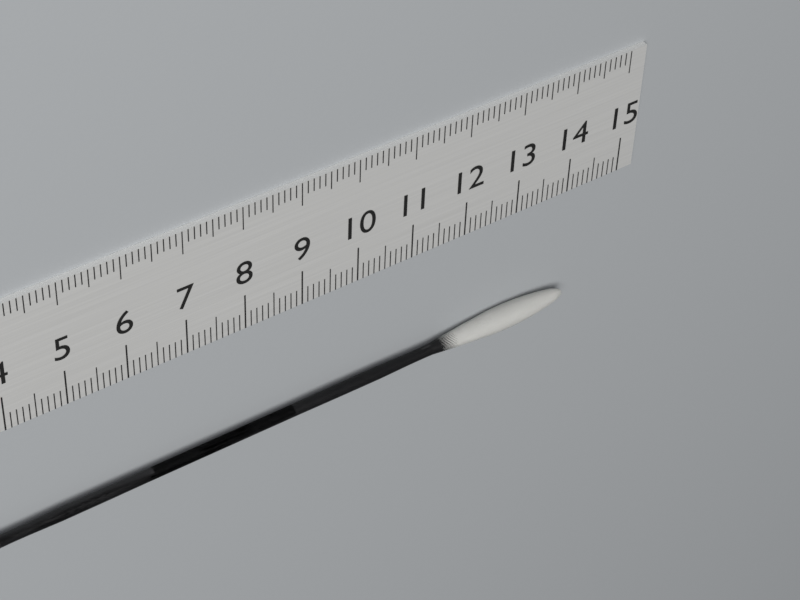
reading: 14.0 cm
